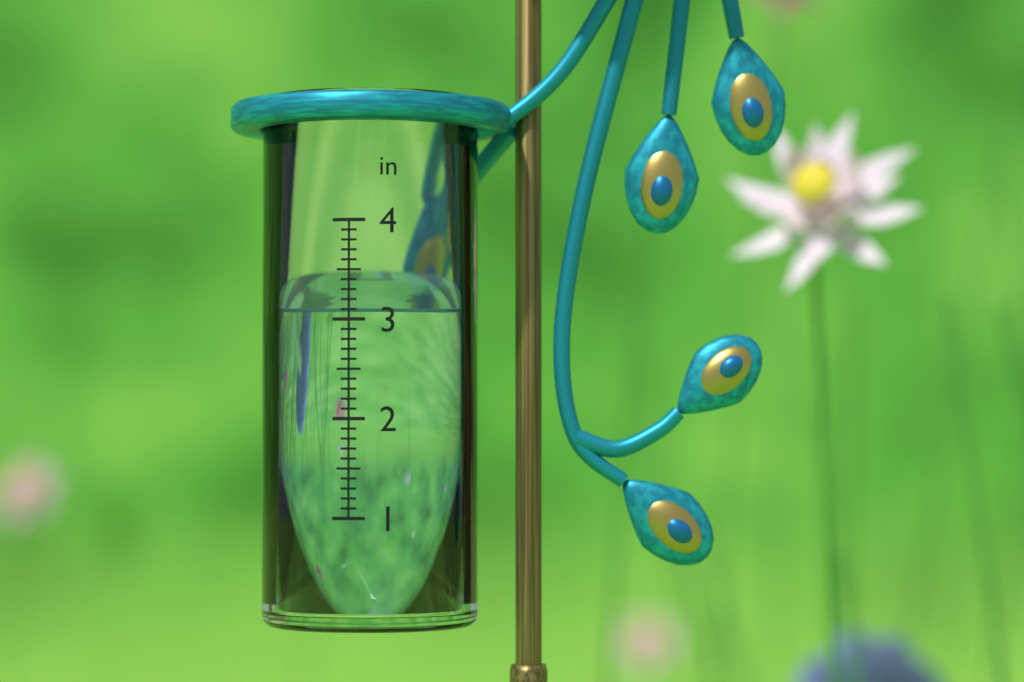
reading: 3.1 in
